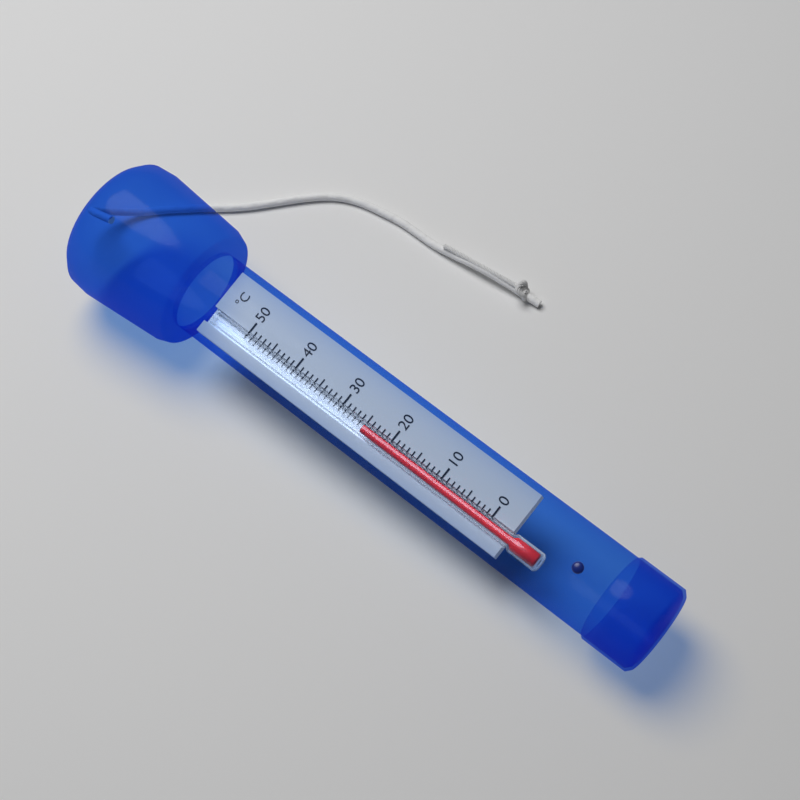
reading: 25 °C
